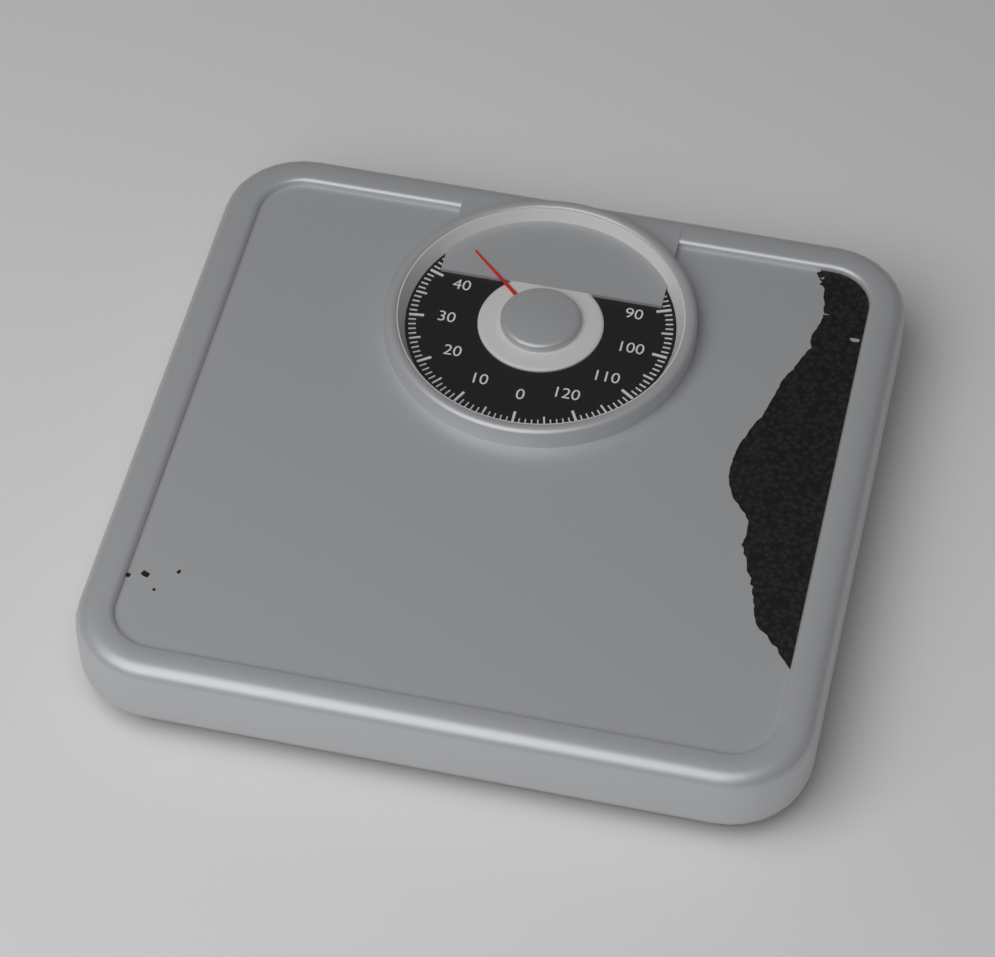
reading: 48 kg
